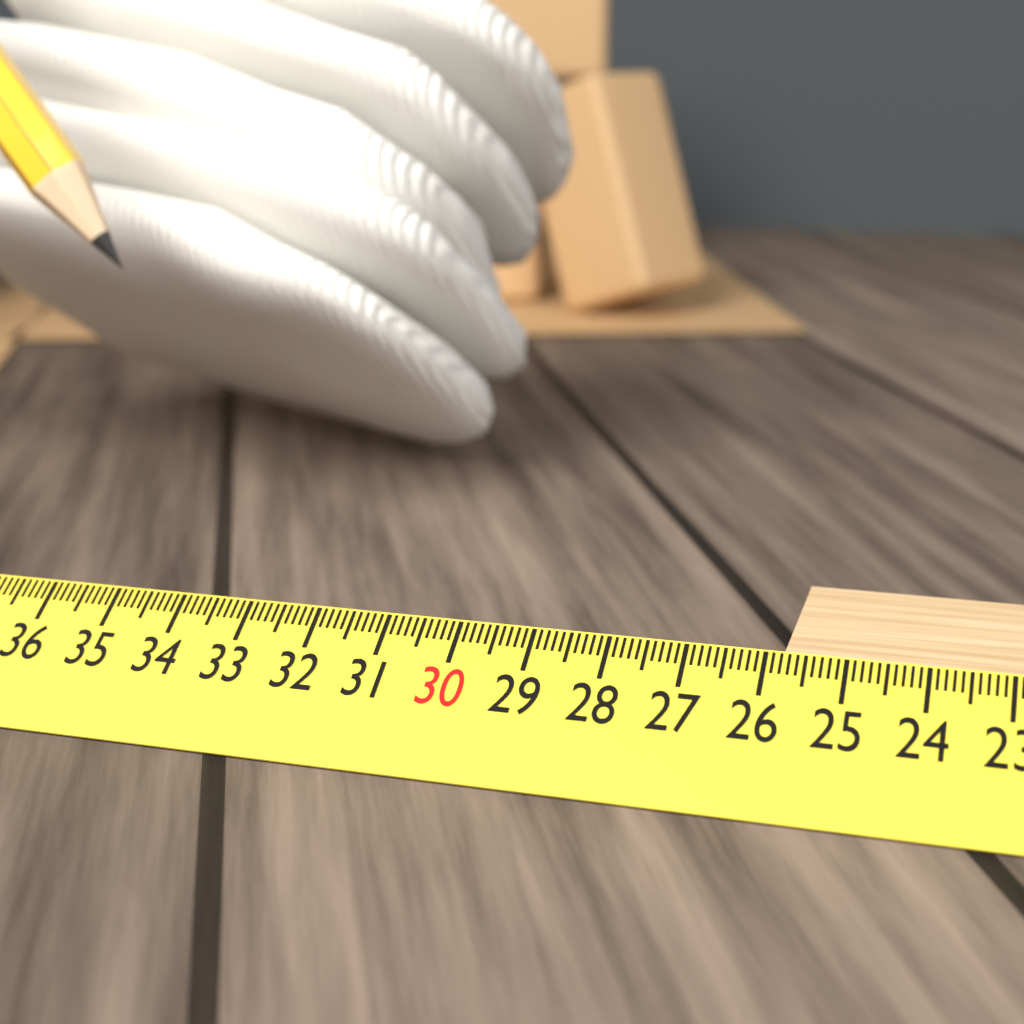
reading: 25.8 cm
